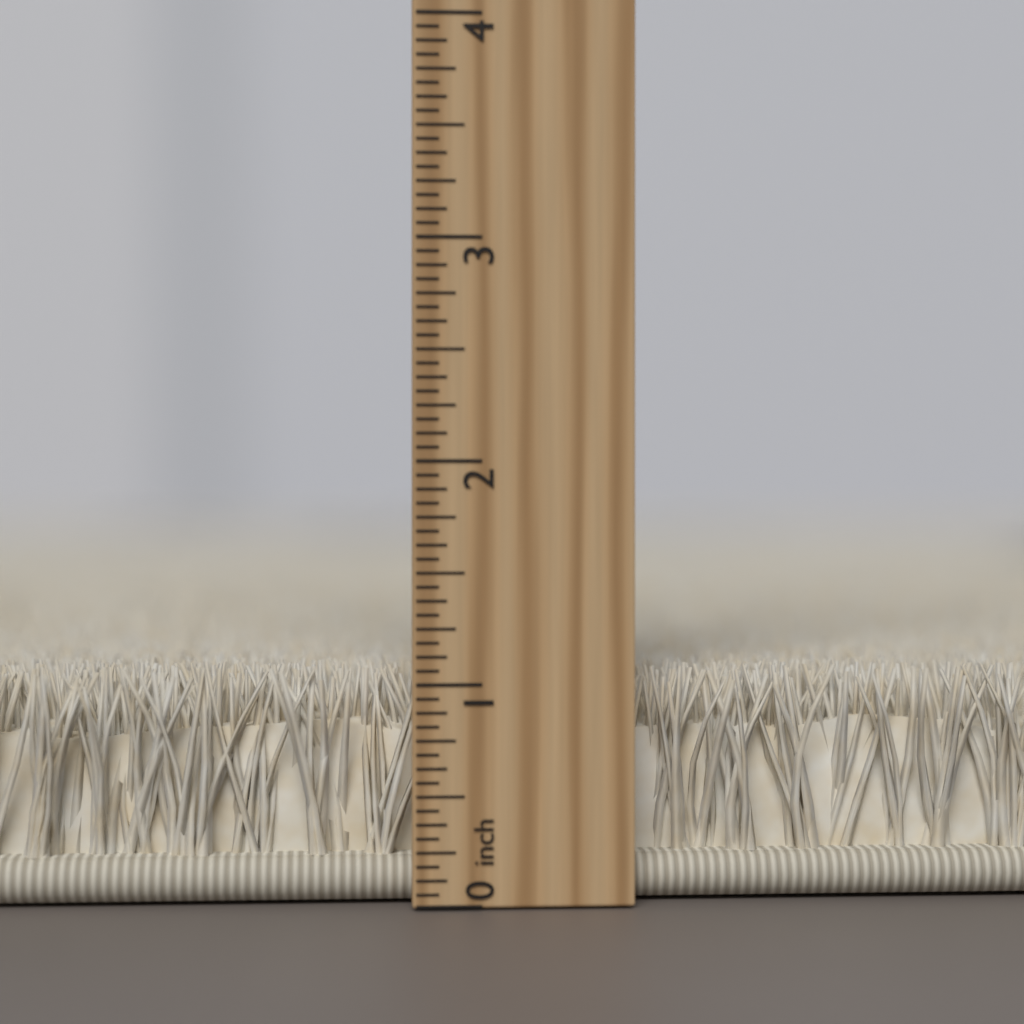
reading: 1.0625 inch
